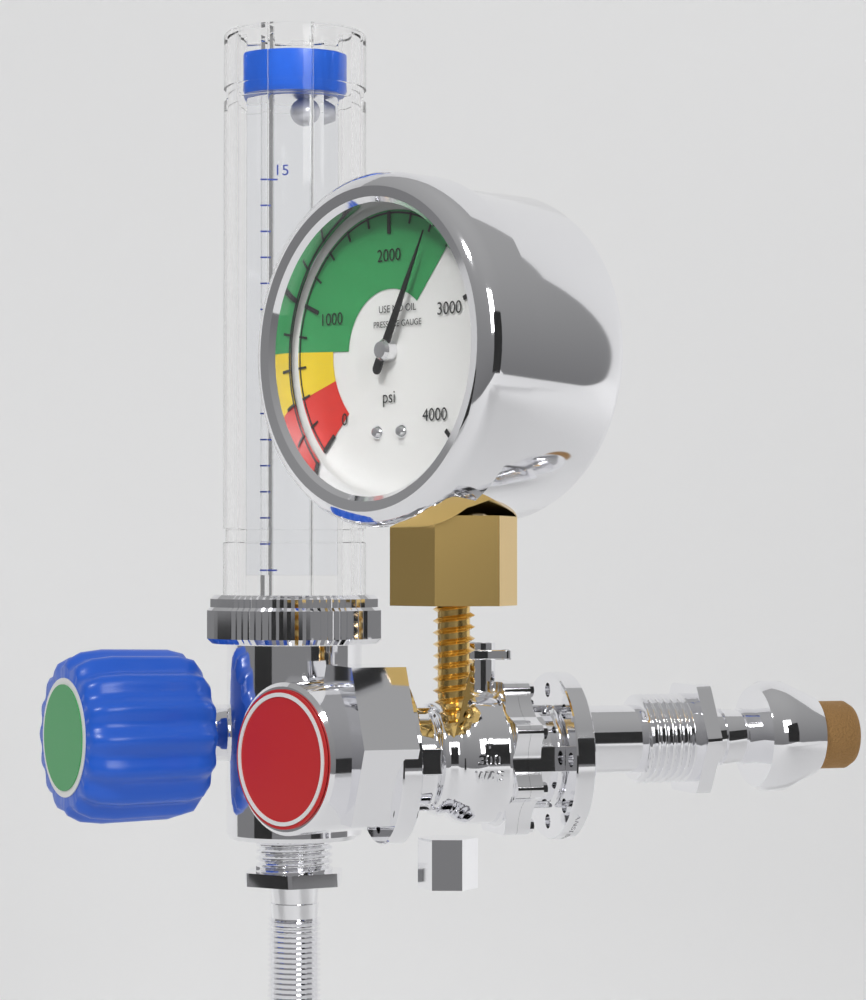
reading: 2400 psi
